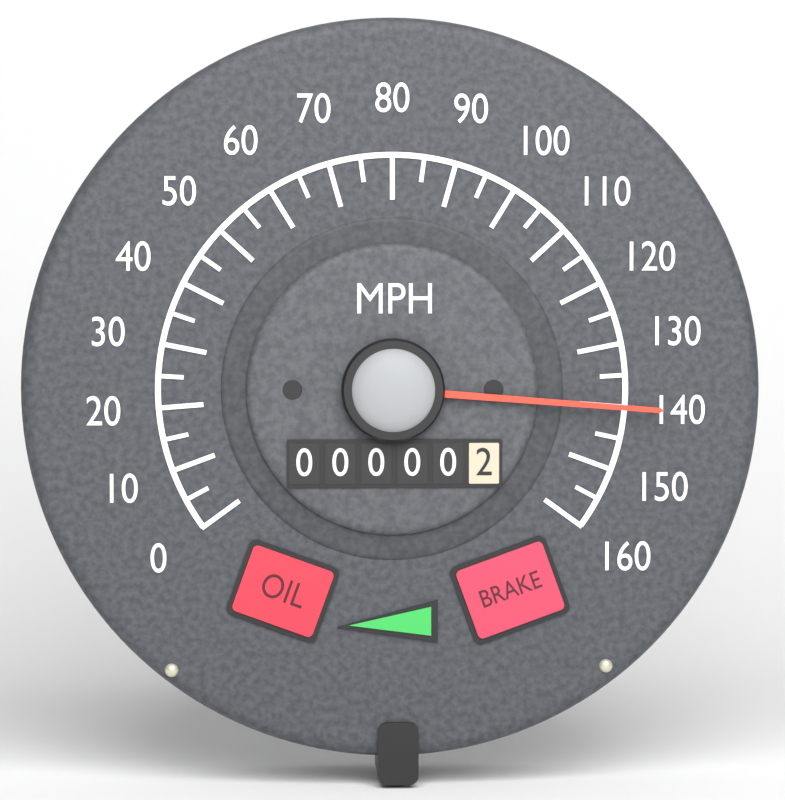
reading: 140 MPH
